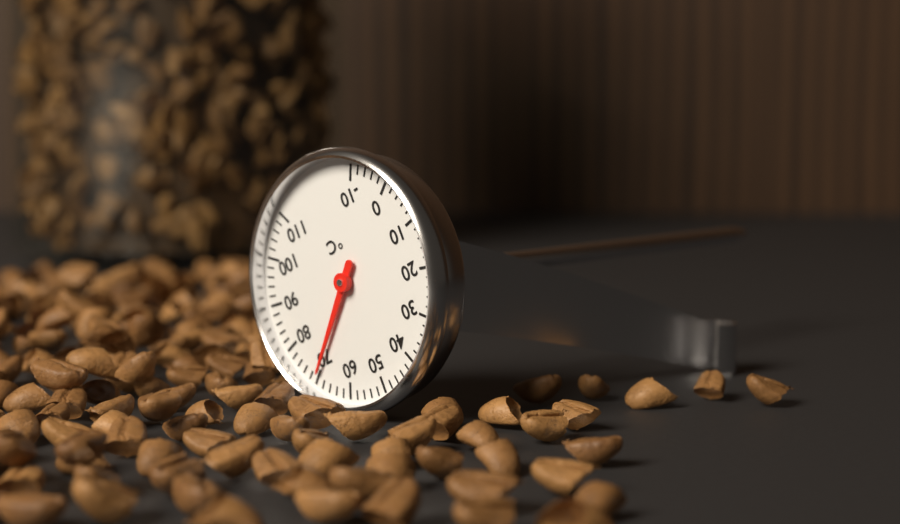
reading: 70 °C
